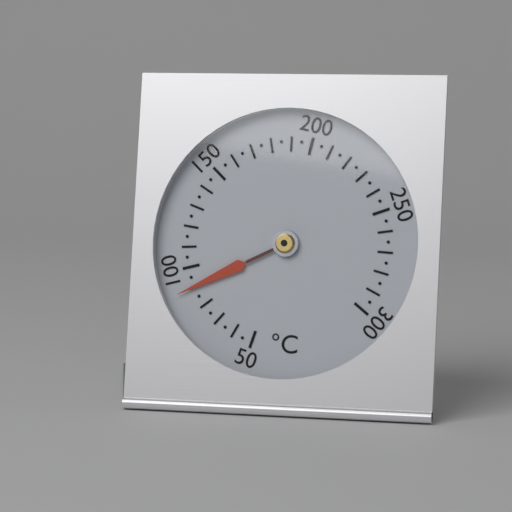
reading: 90 °C
